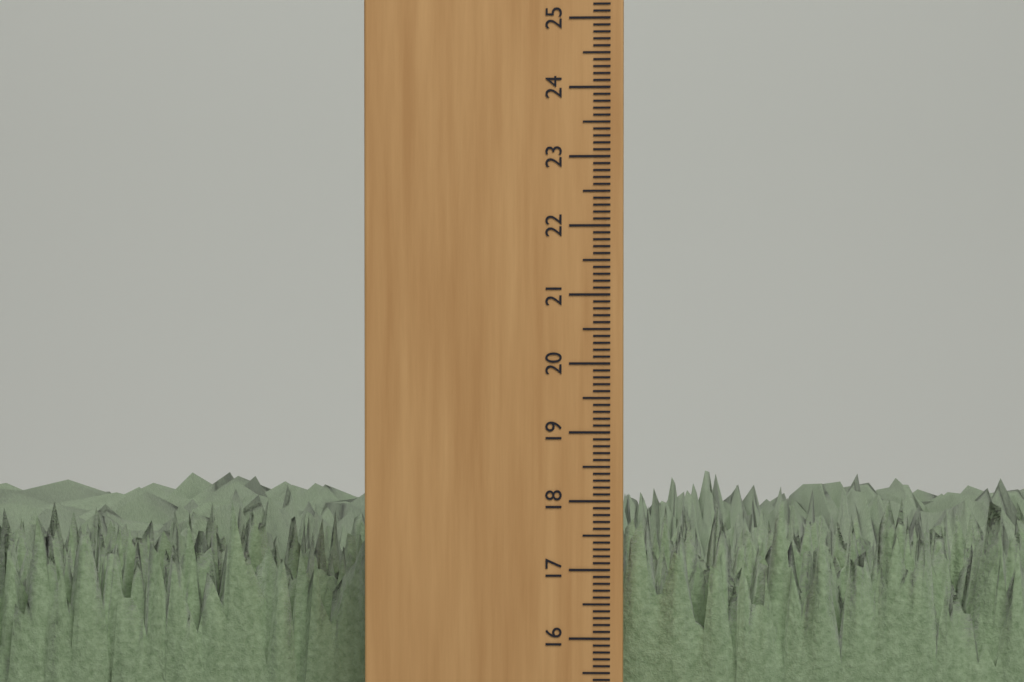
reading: 18.0 cm
